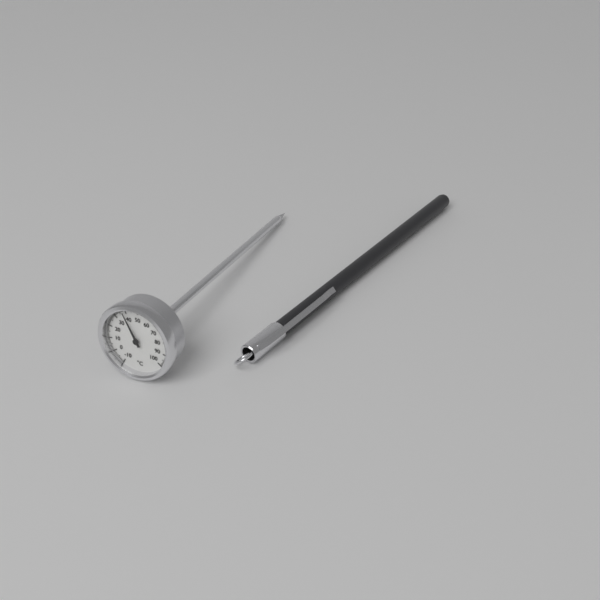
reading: 38 °C
